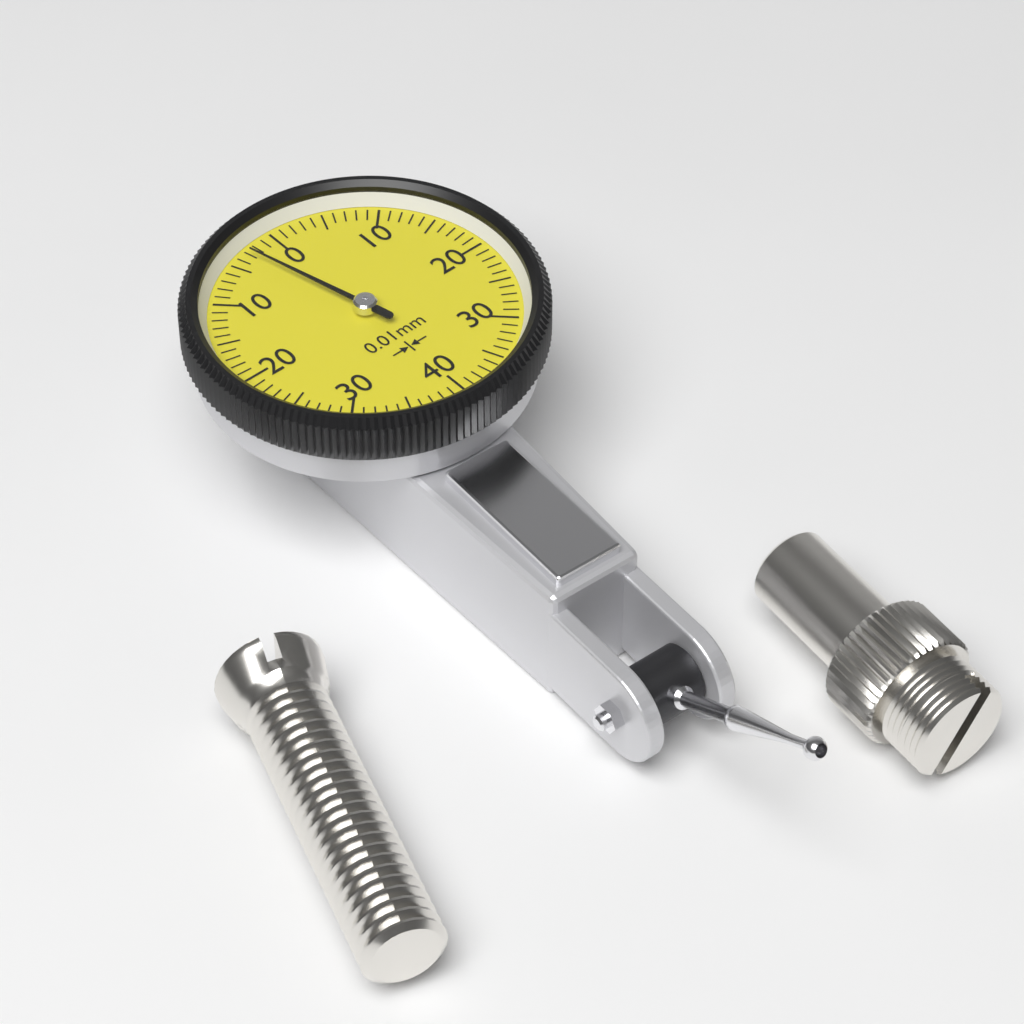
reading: 0.03 mm
